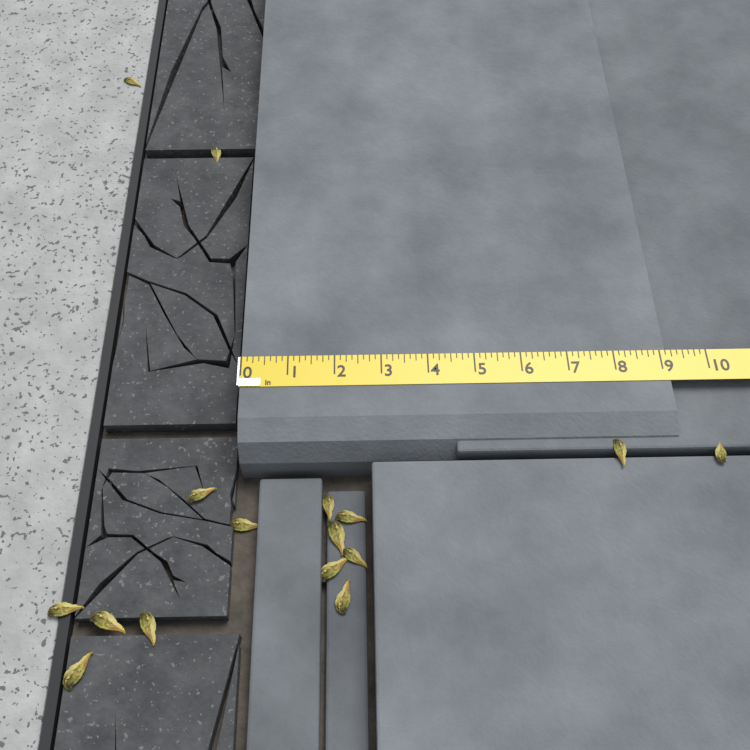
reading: 9.125 in
